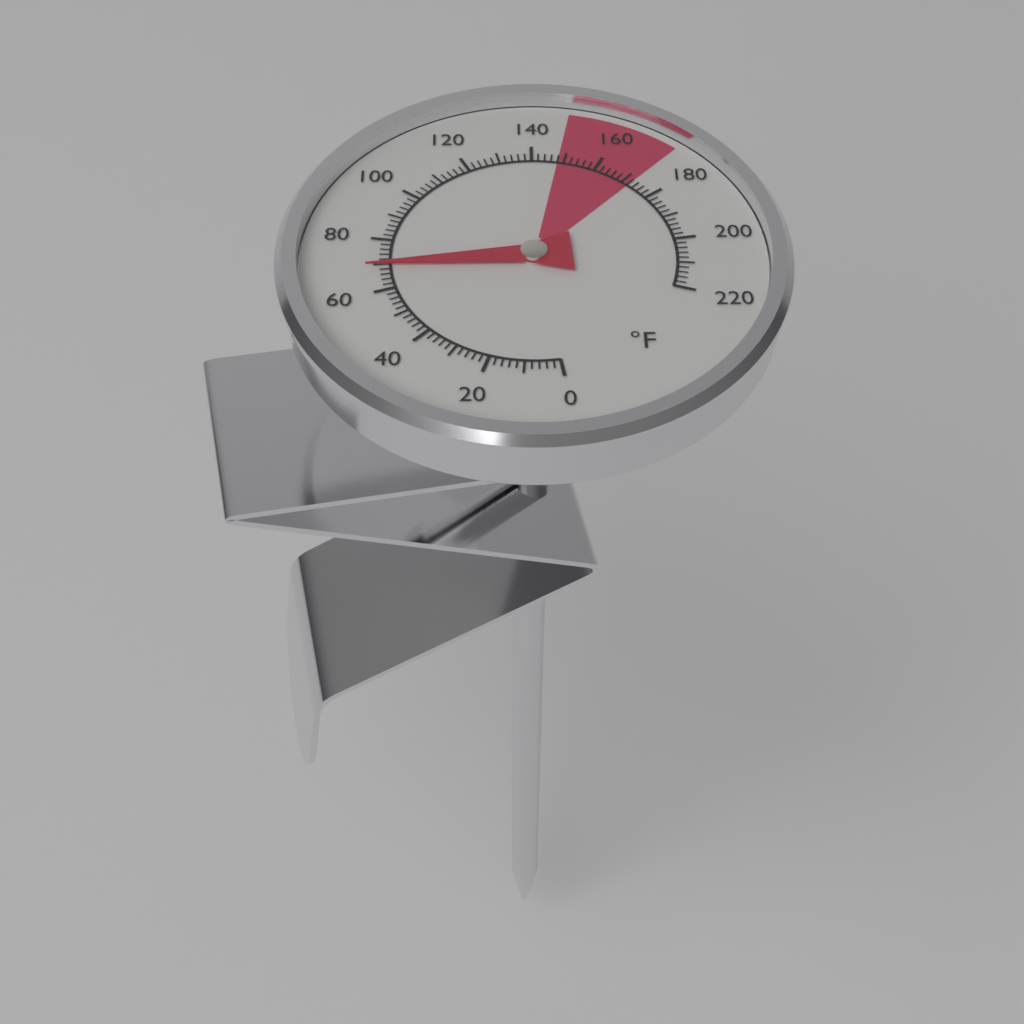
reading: 70 °F
